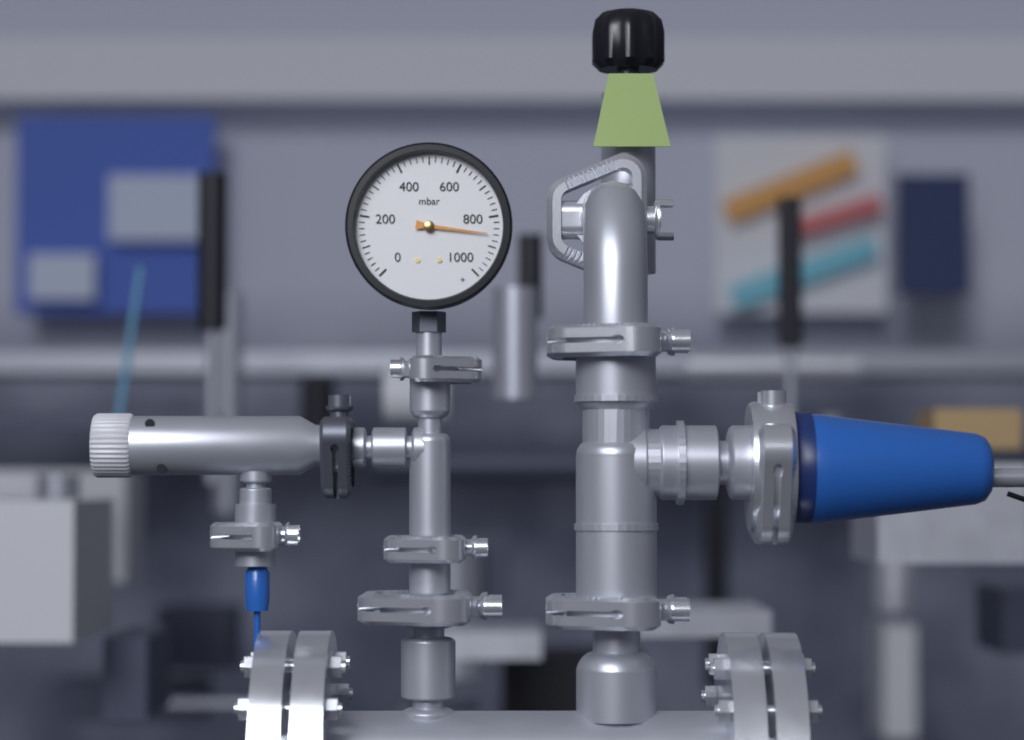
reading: 860 mbar
